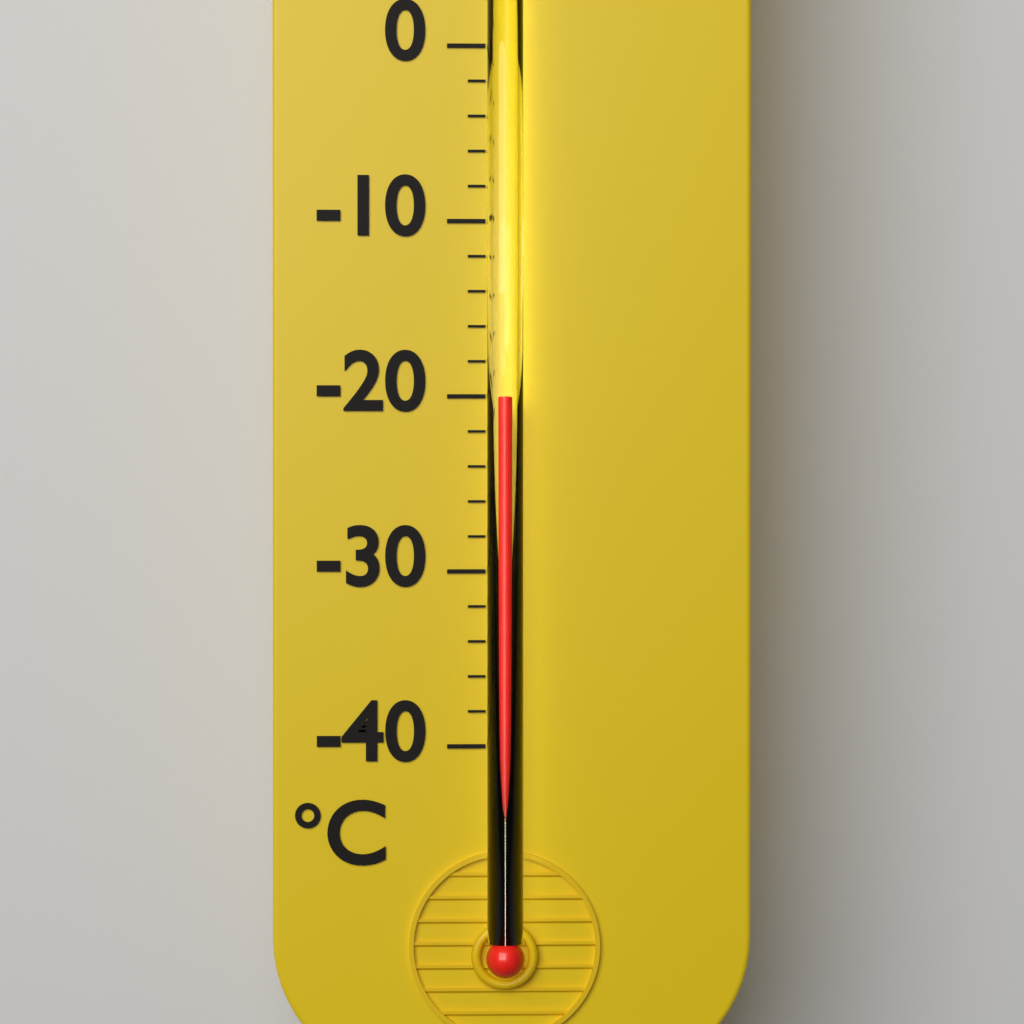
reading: -20 °C
